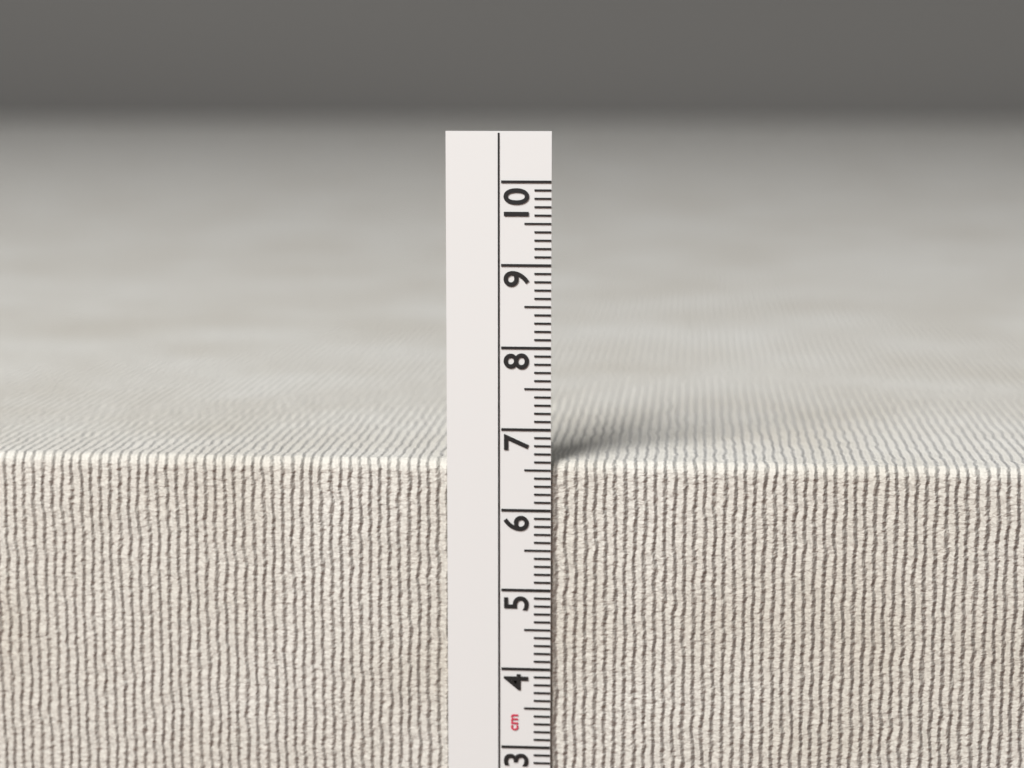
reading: 6.6 cm
